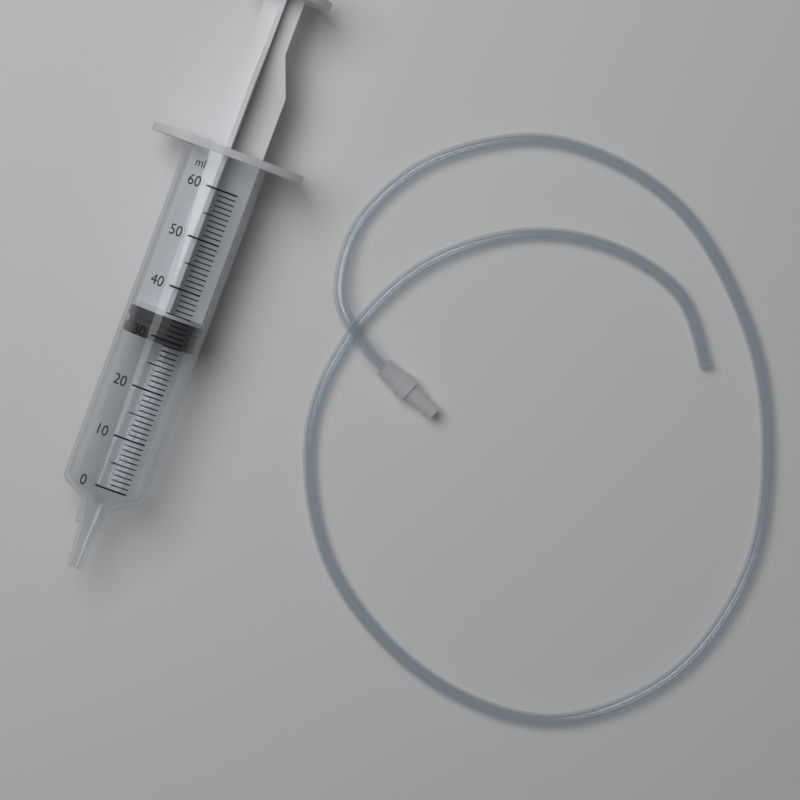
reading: 29 ml
